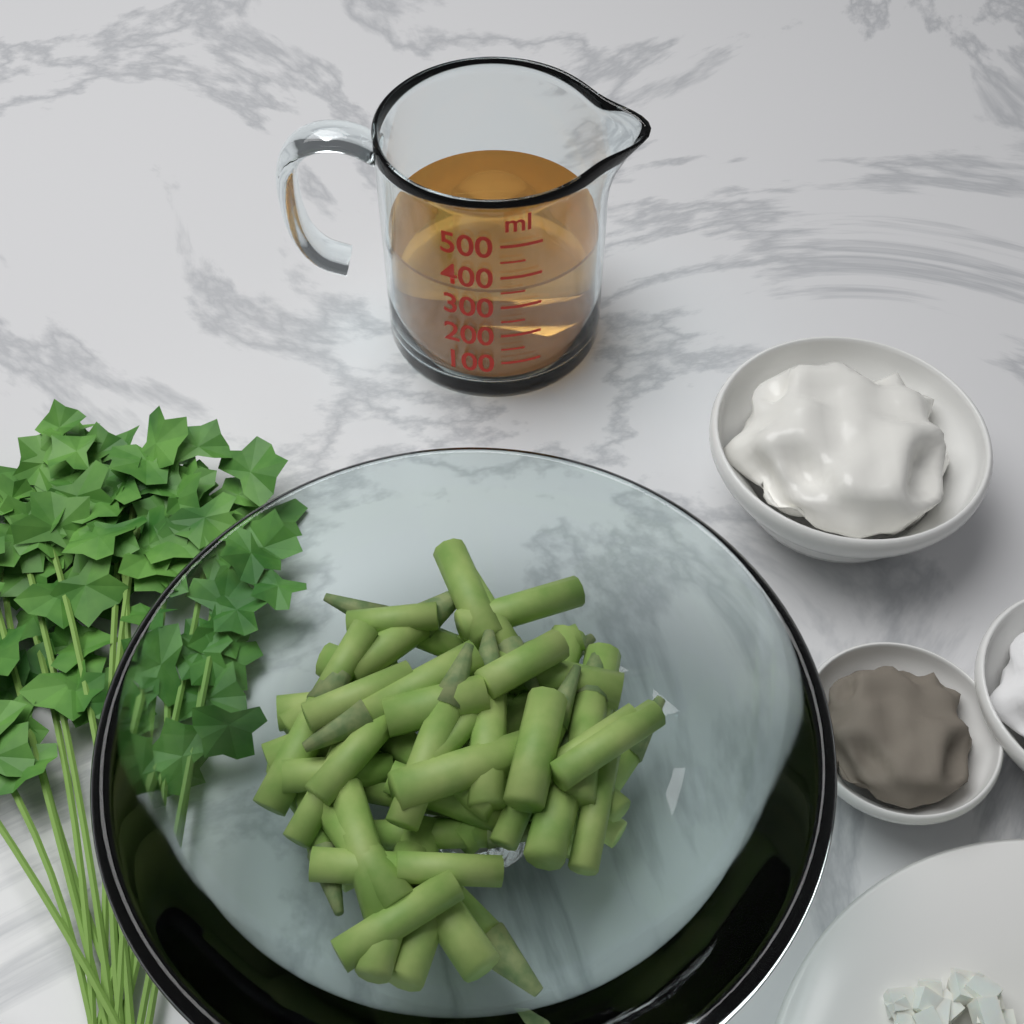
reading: 350 ml
